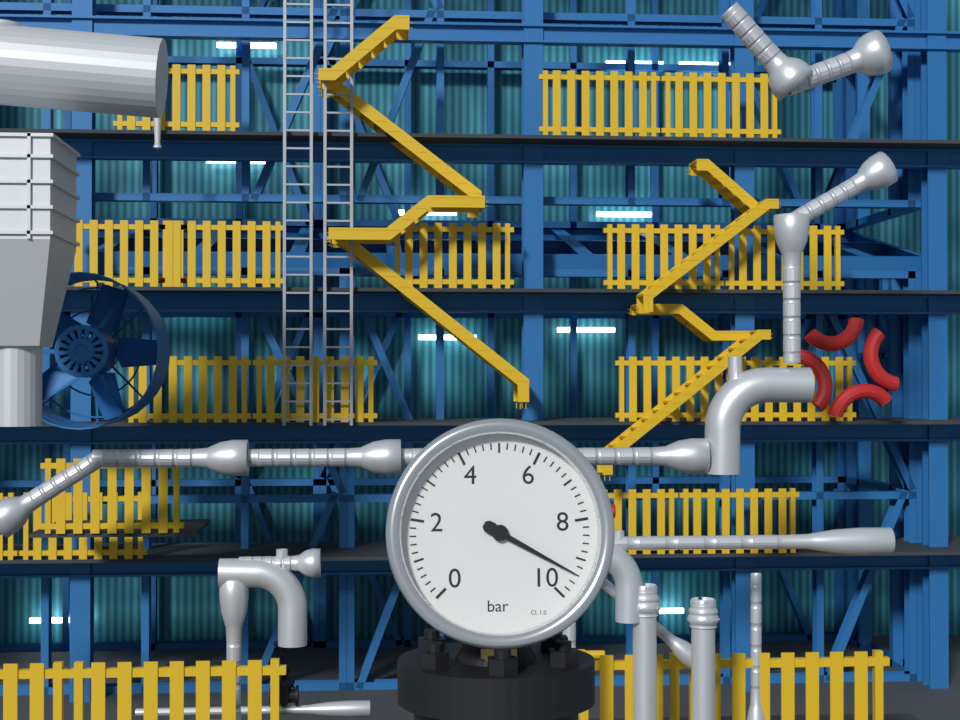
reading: 9.4 bar
